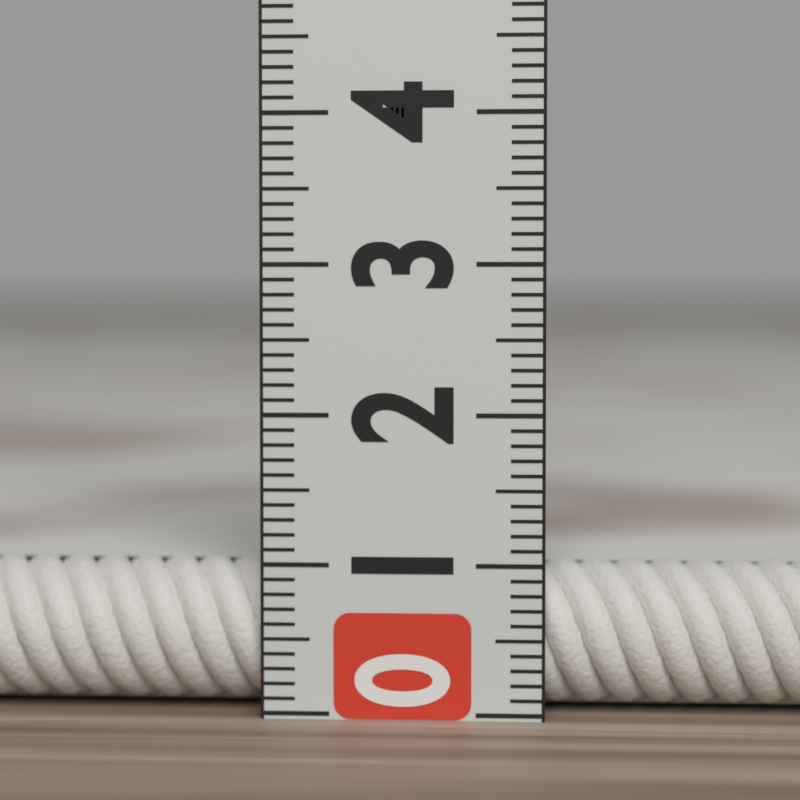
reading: 1.0 (no unit)
